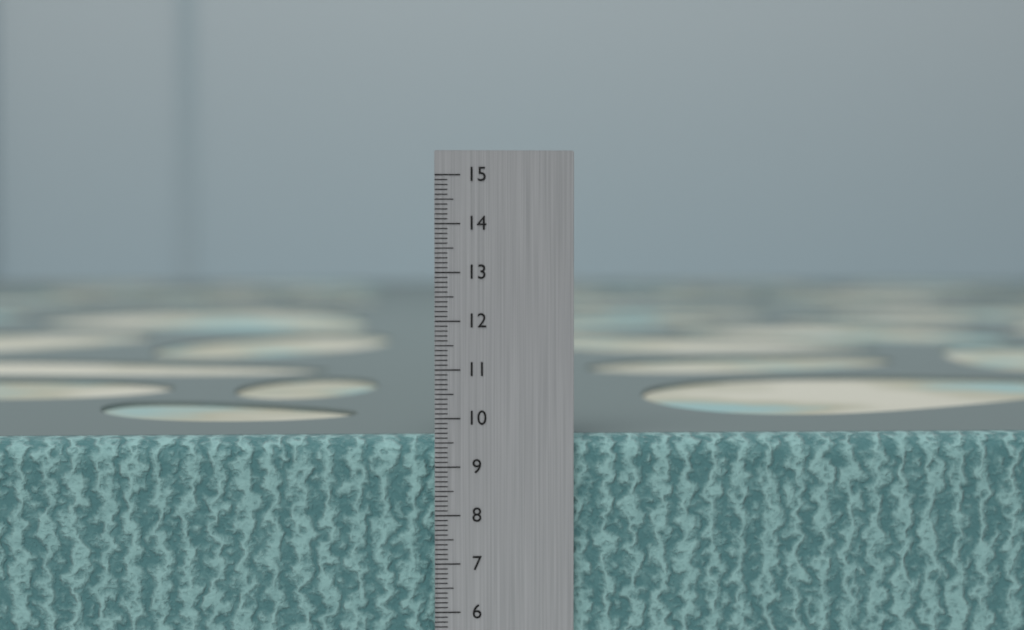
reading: 9.6 cm
